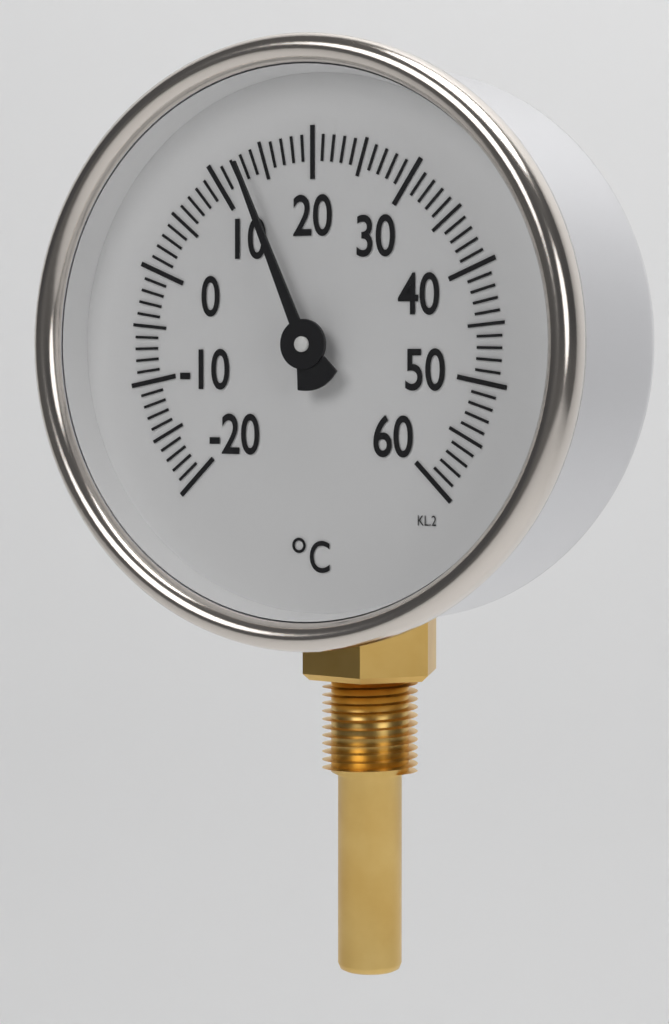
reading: 13 °C
